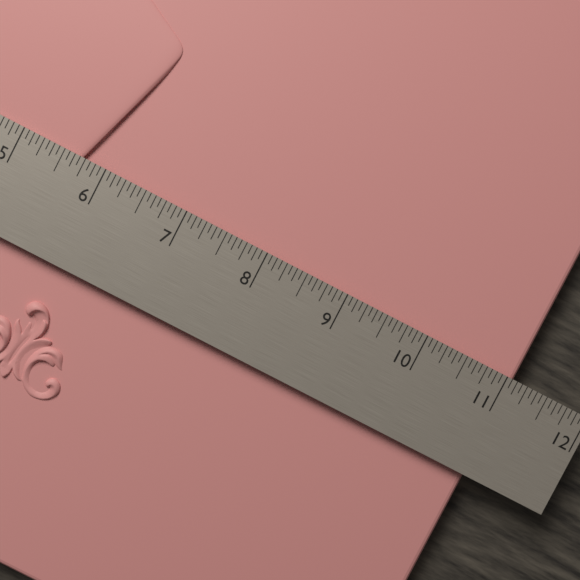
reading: 11.1250 in
